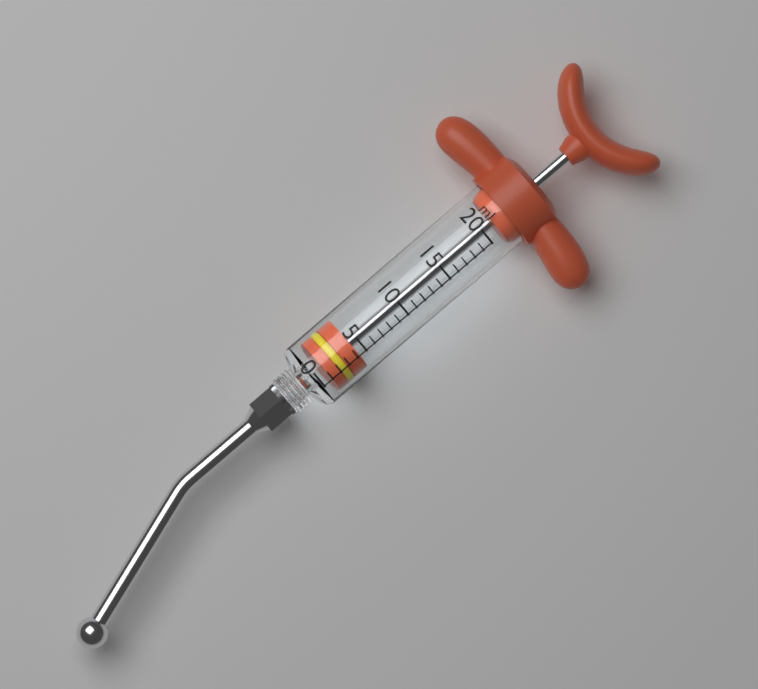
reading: 1 ml
